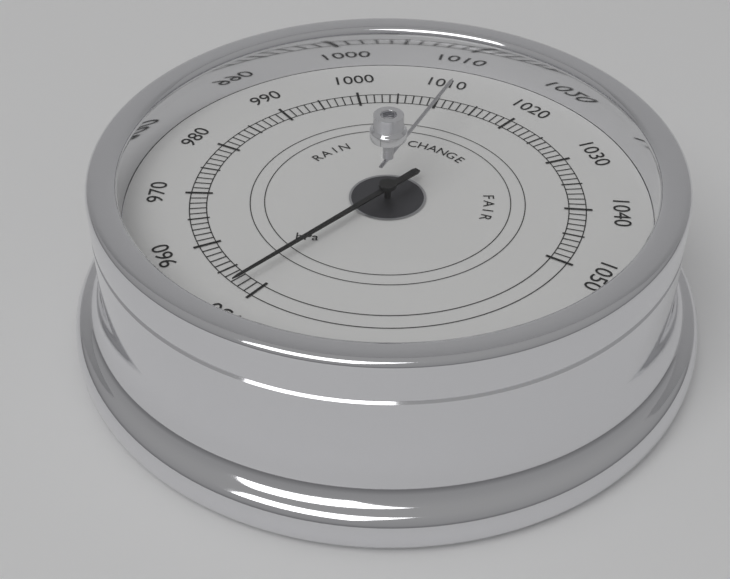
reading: 952 hPa
